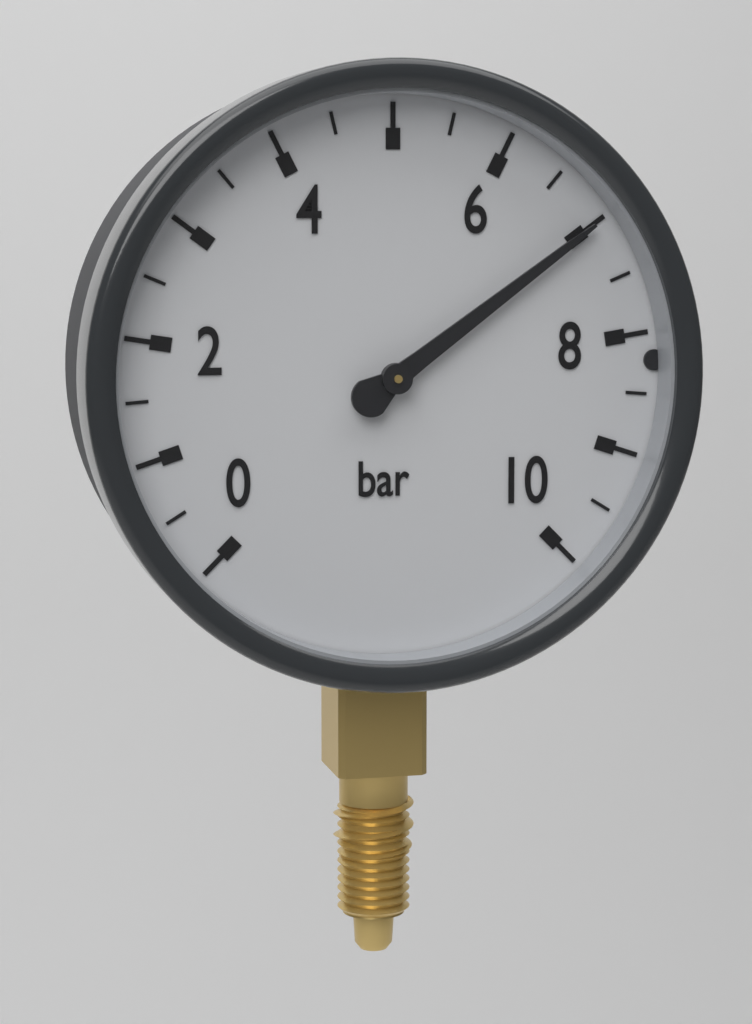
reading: 7.0 bar
